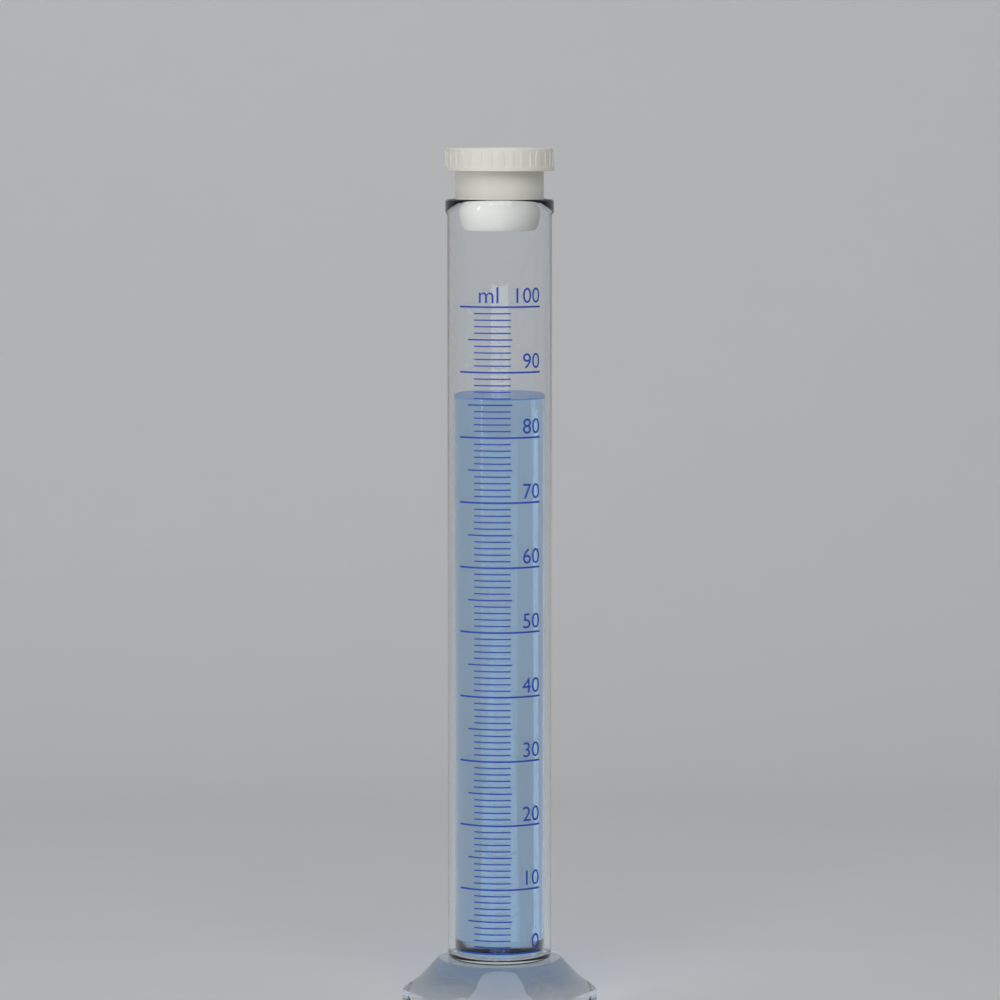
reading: 86 ml
